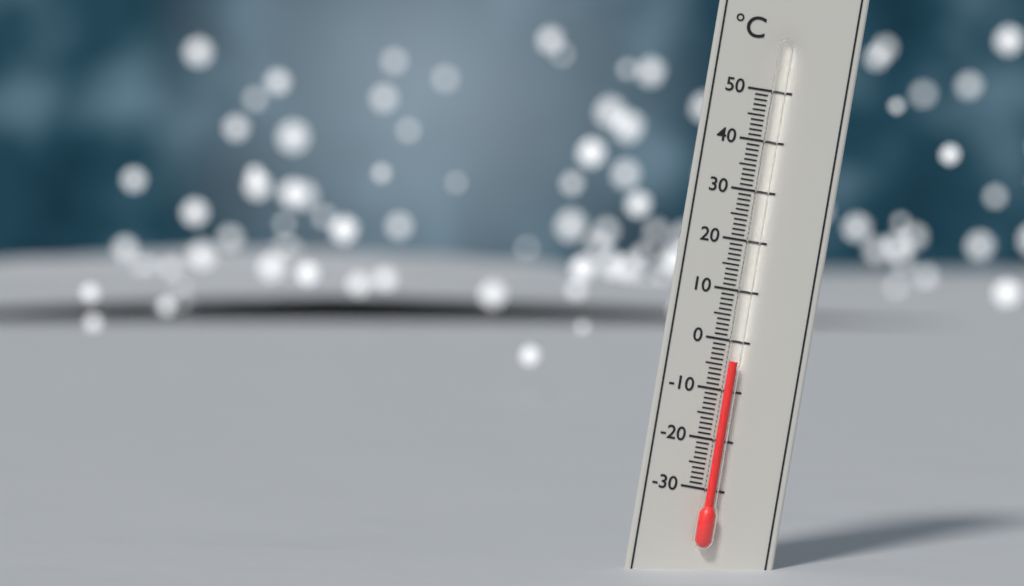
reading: -4 °C
